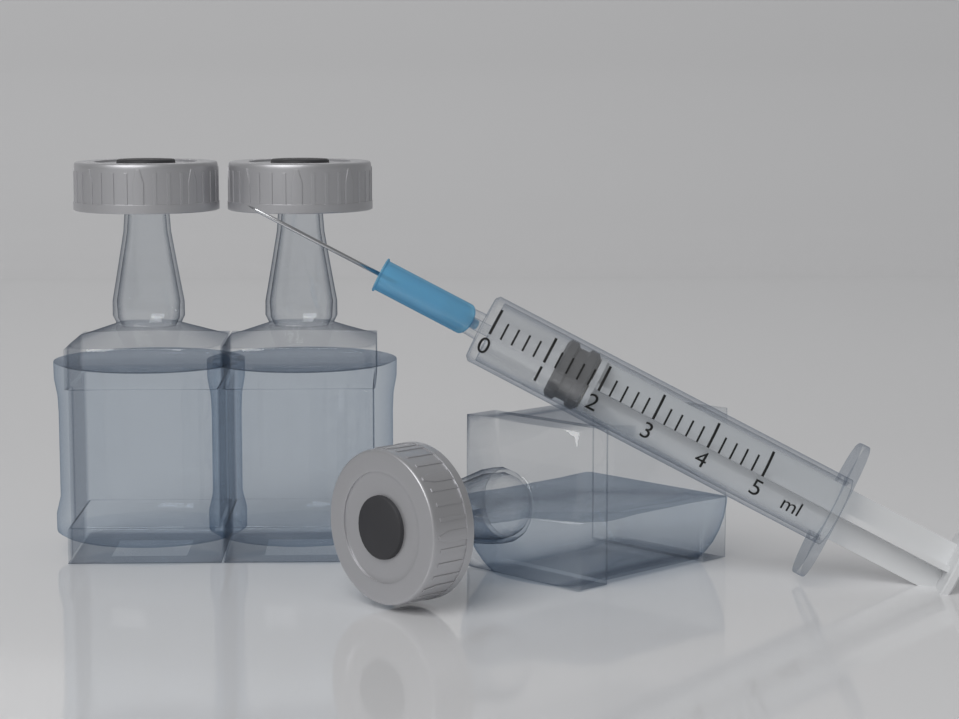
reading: 1.2 ml
